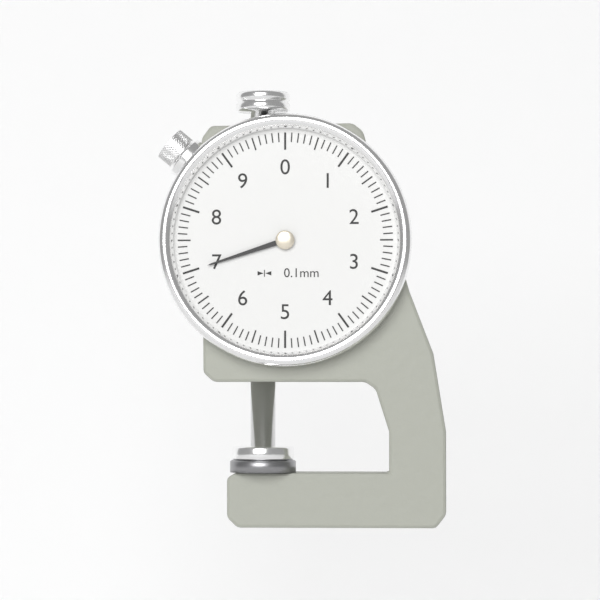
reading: 7.0 mm
